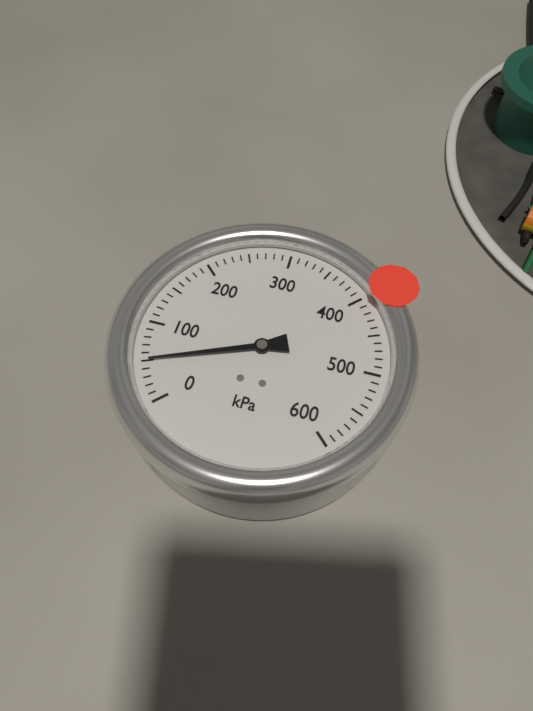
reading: 50 kPa
